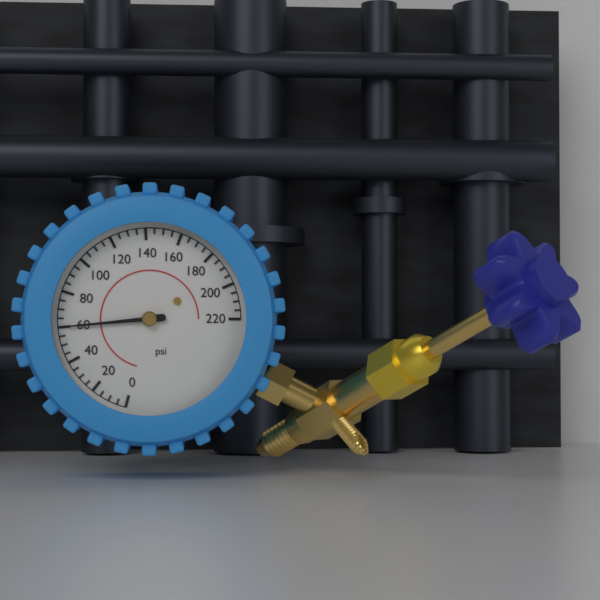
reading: 60 psi
